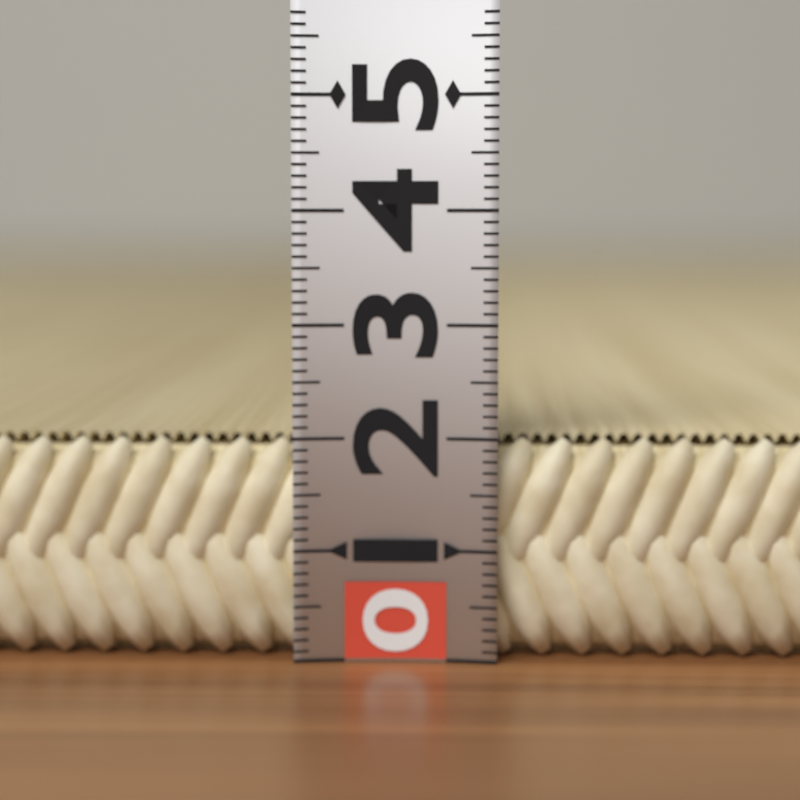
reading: 2.0 (no unit)
